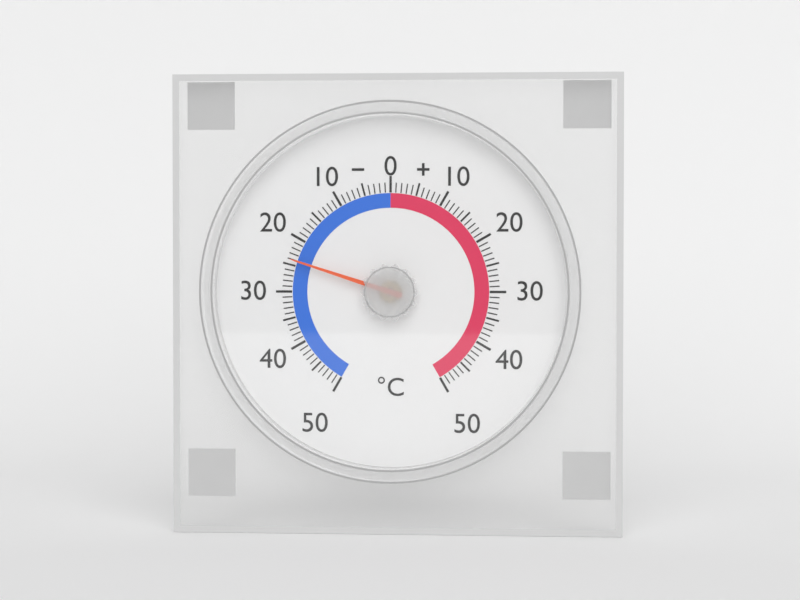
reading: -24 °C
